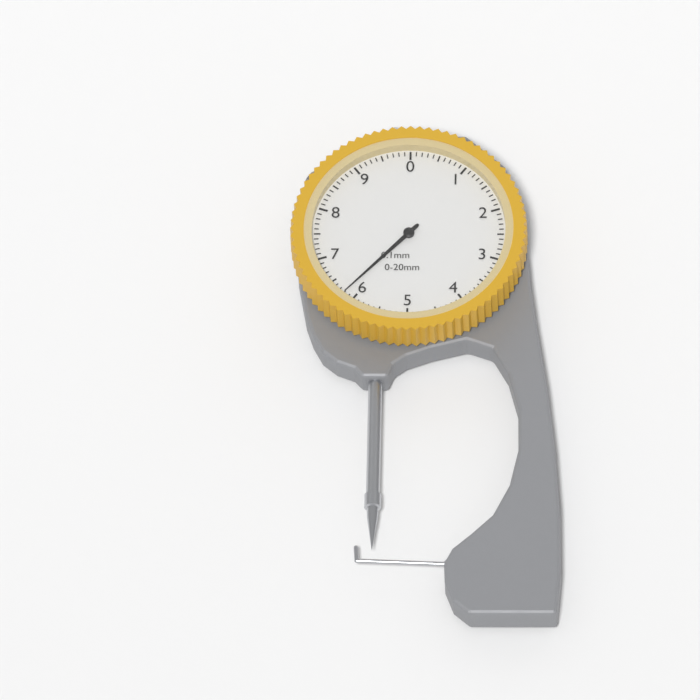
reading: 6.2 mm
